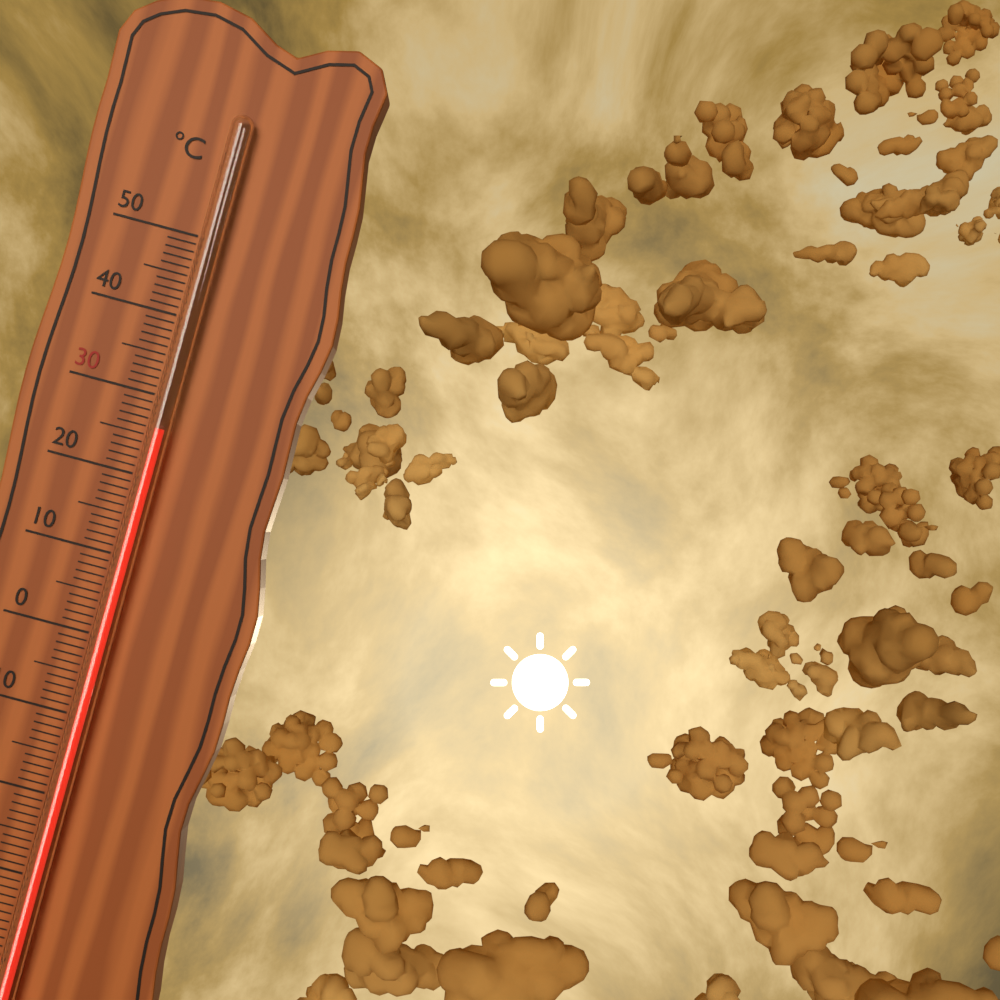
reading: 26 °C
